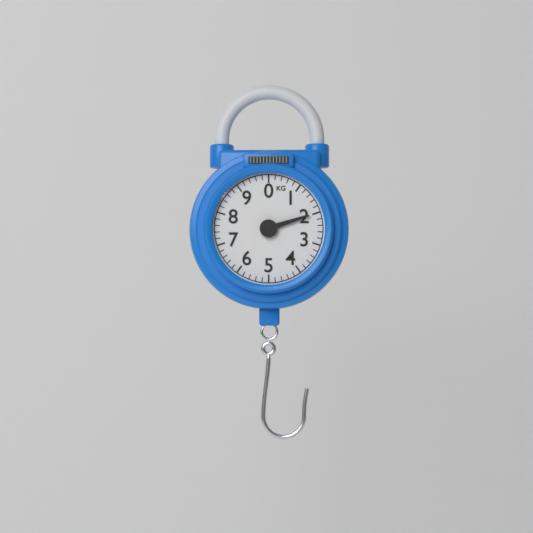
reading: 2.0 kg
